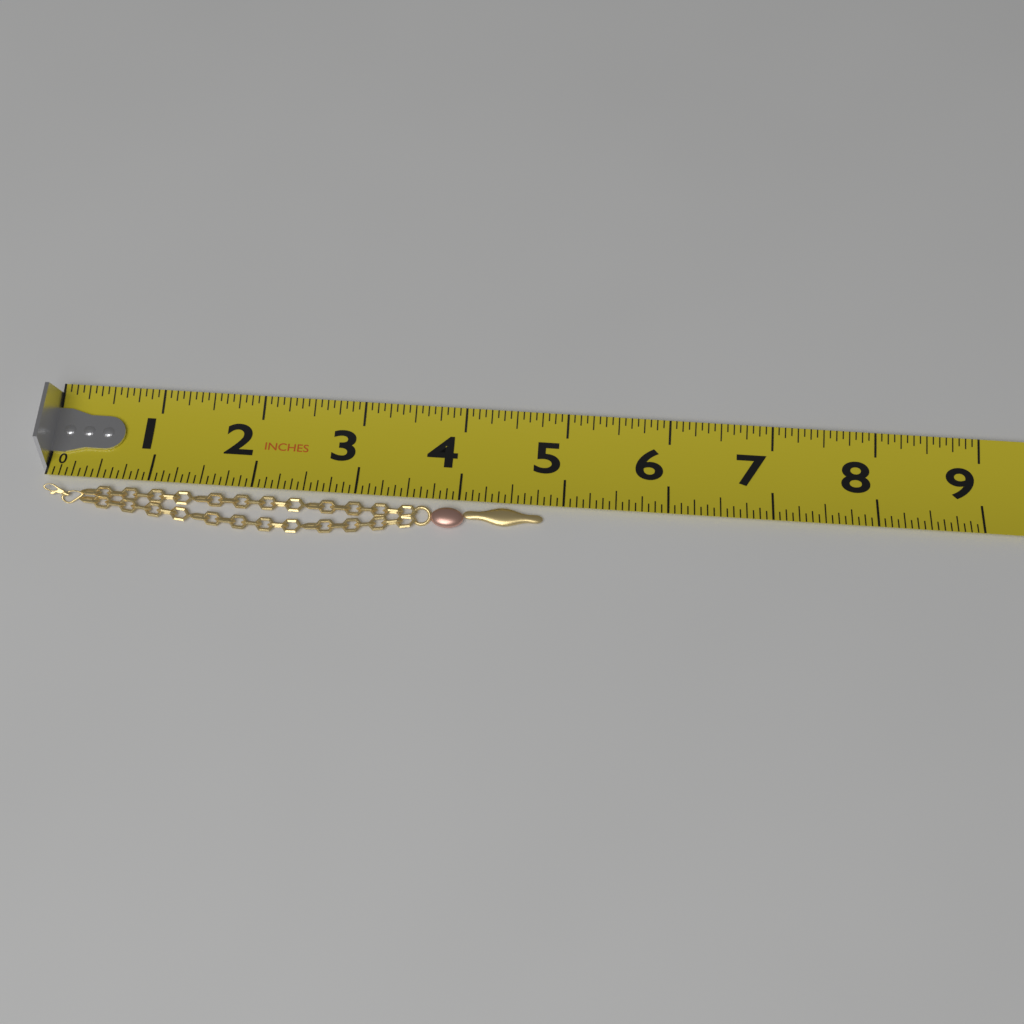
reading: 4.8125 in
